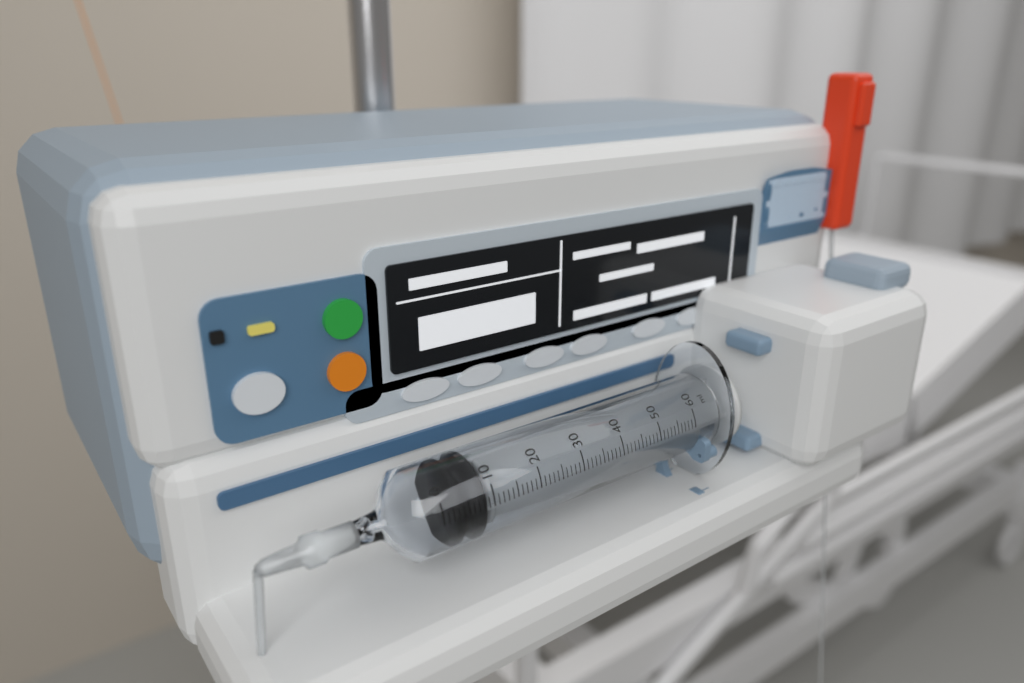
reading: 3 ml
